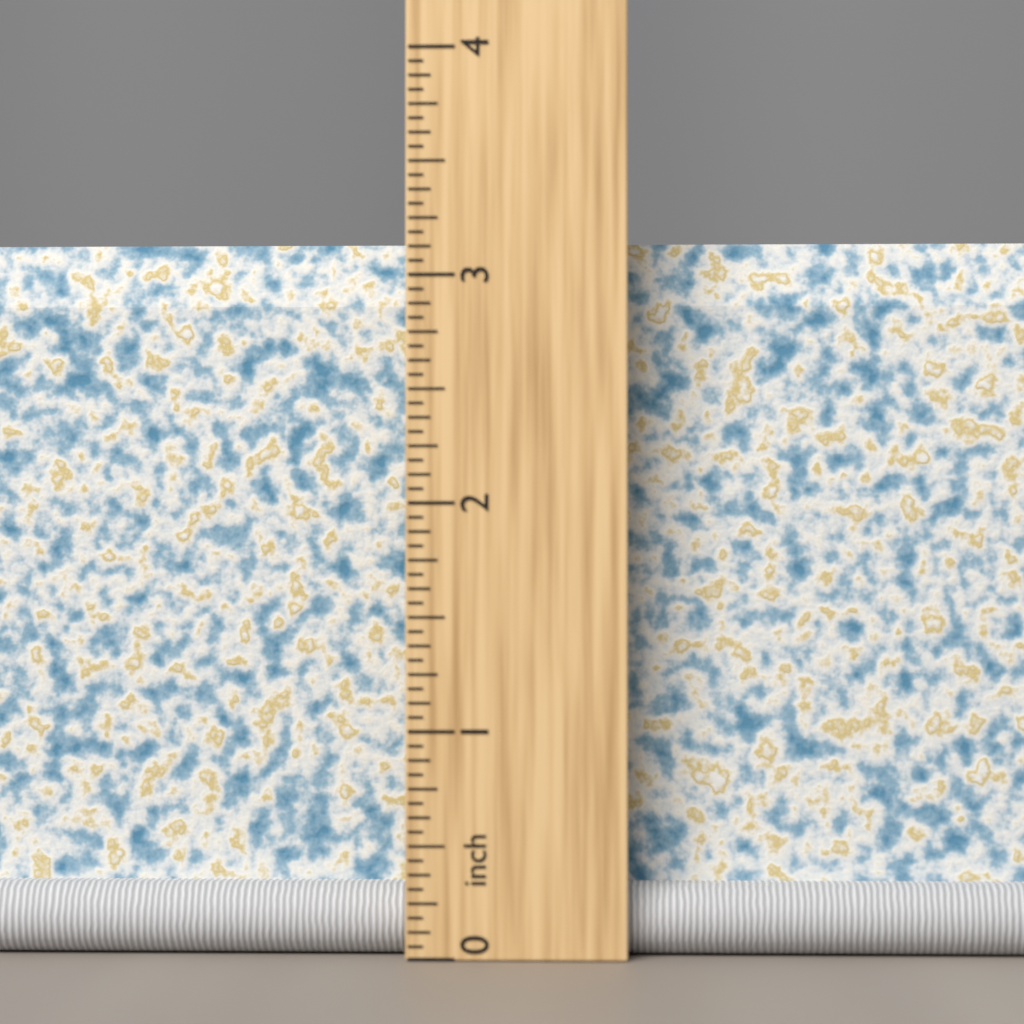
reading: 3.1875 inch
